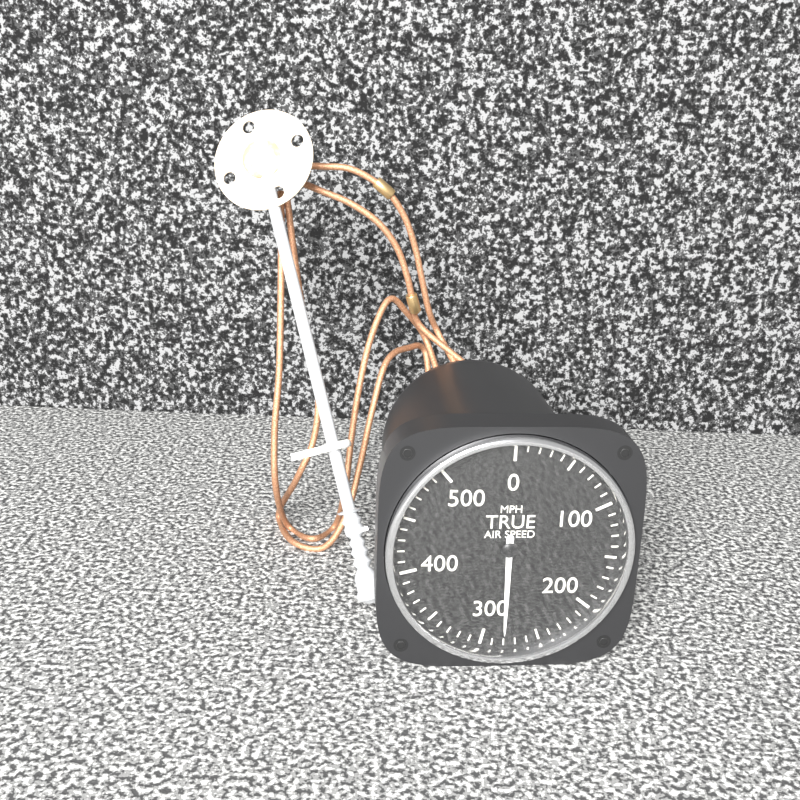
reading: 280 MPH
